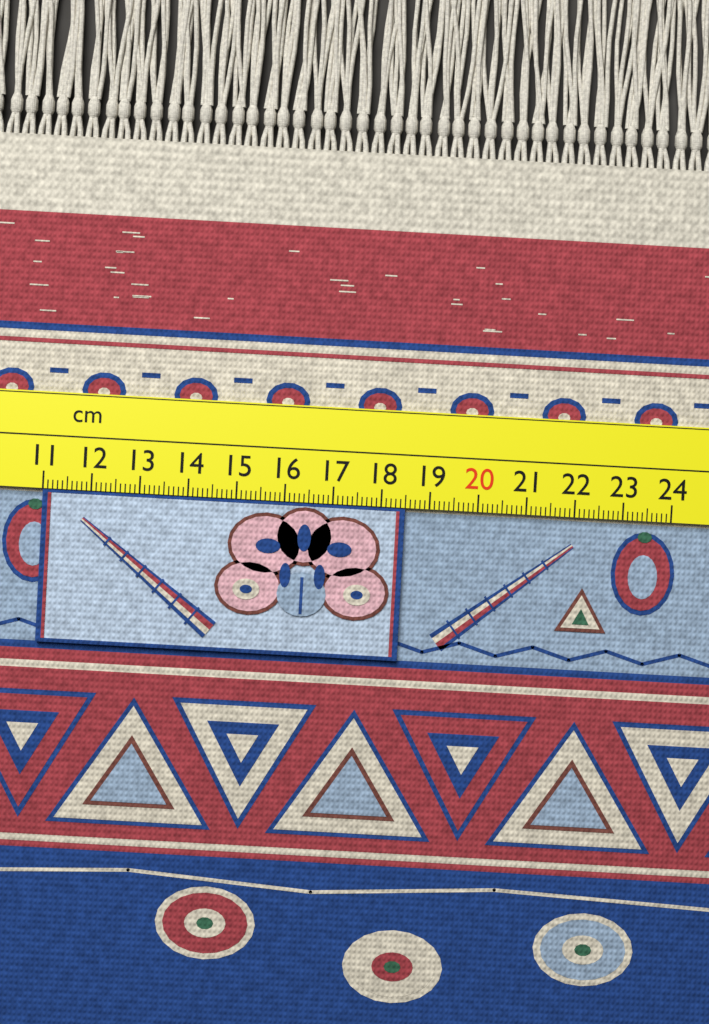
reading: 18.5 cm
